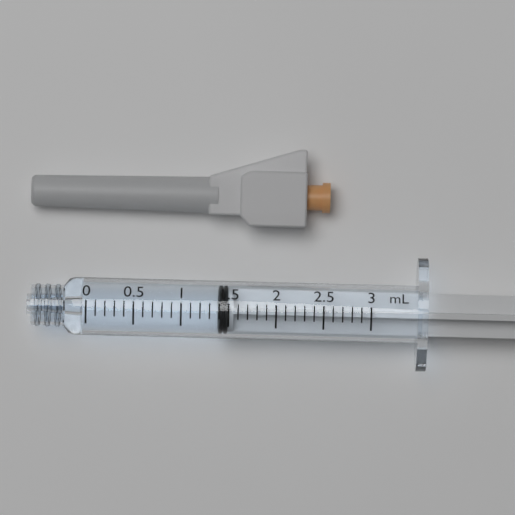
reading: 1.4 ml
